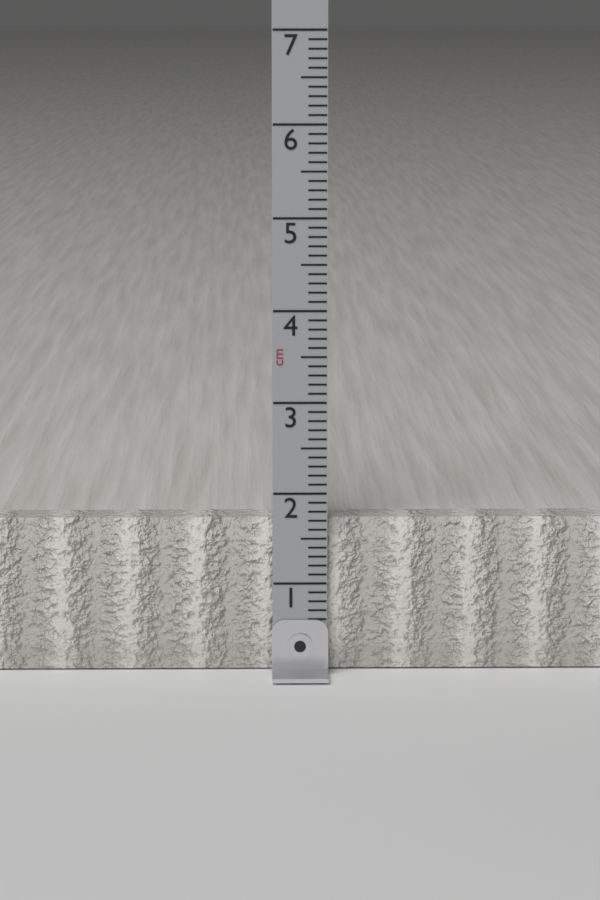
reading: 1.7 cm
